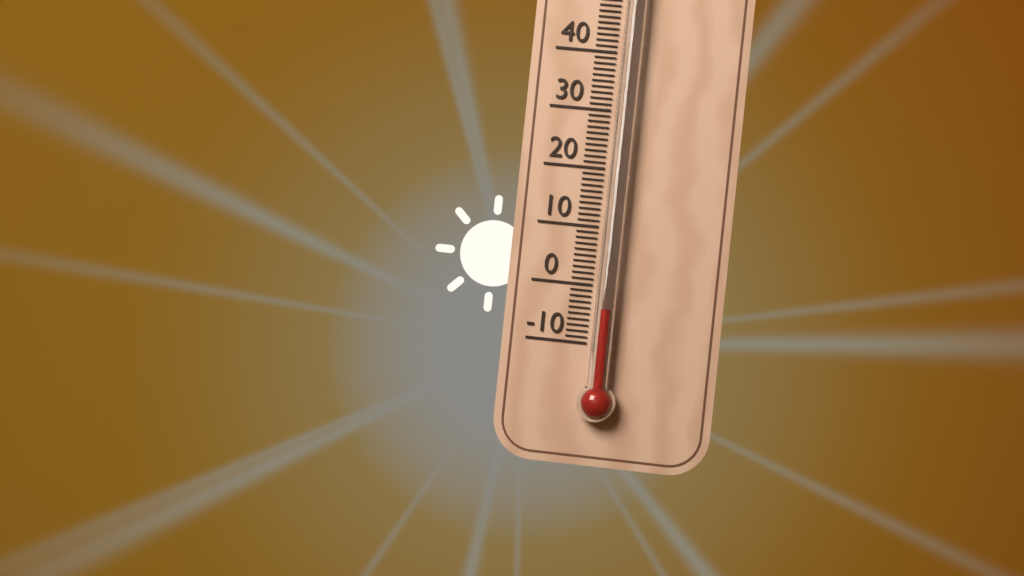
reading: -4 °C
